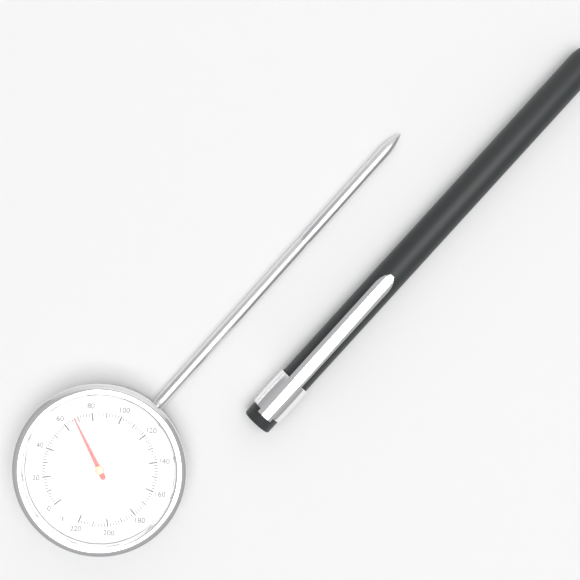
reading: 68 °F
